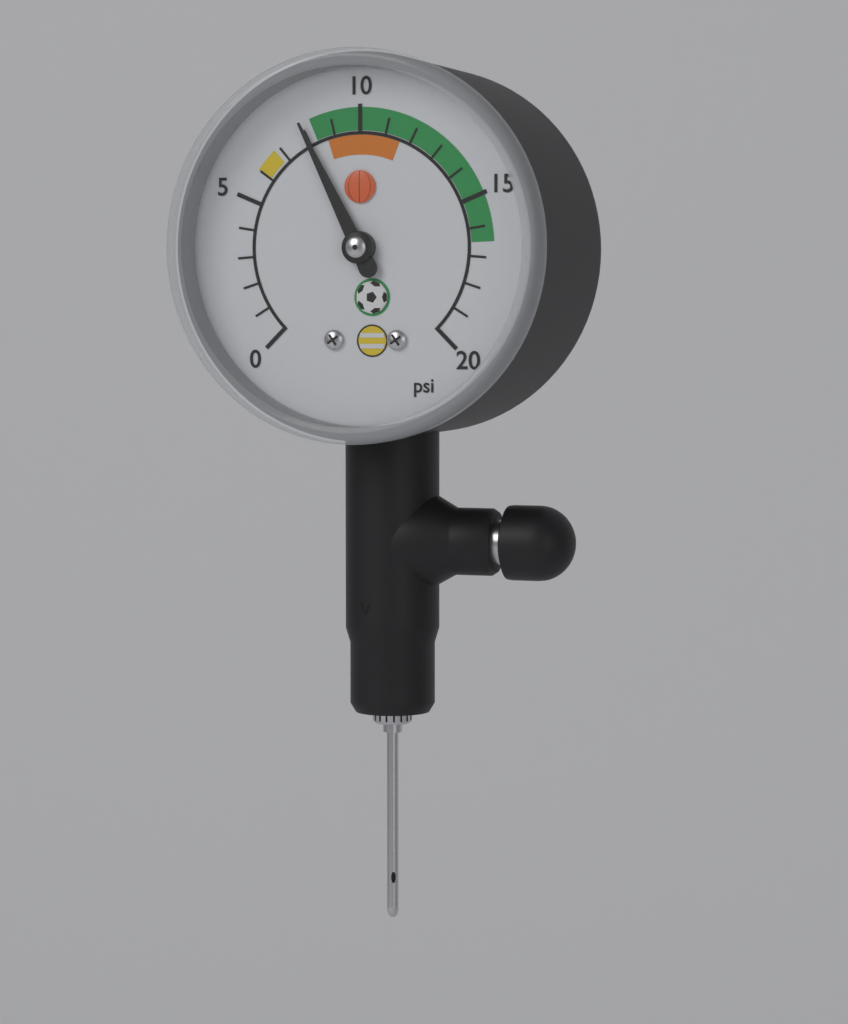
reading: 8 psi
